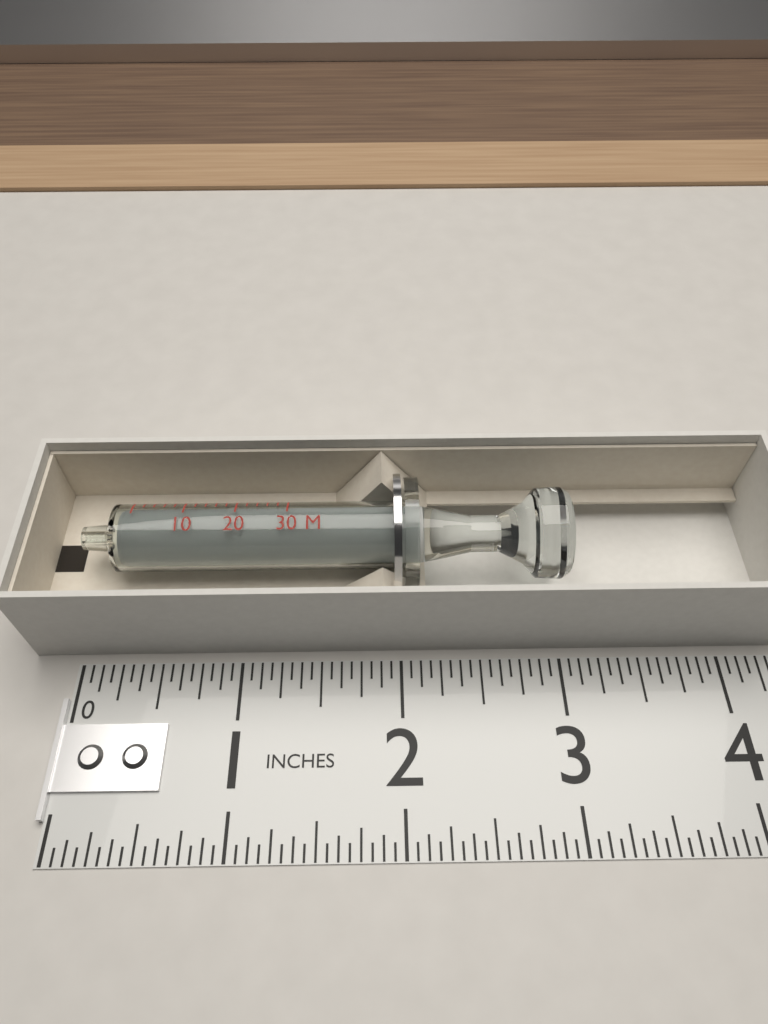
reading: 3.0625 in
